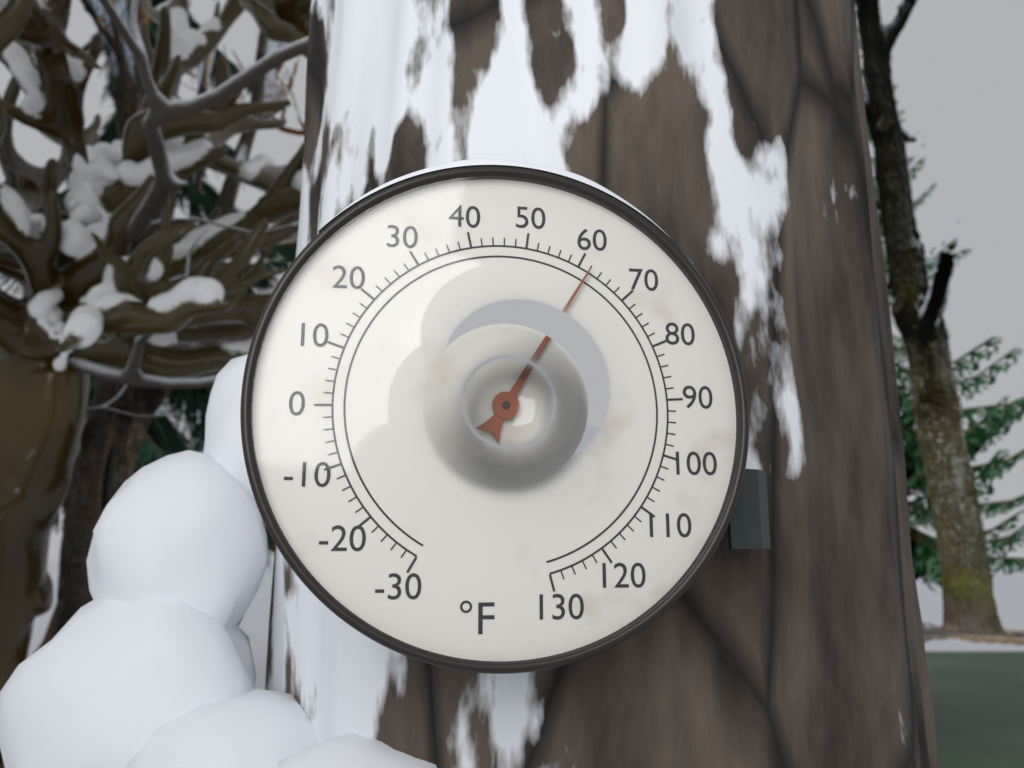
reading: 62 °F
